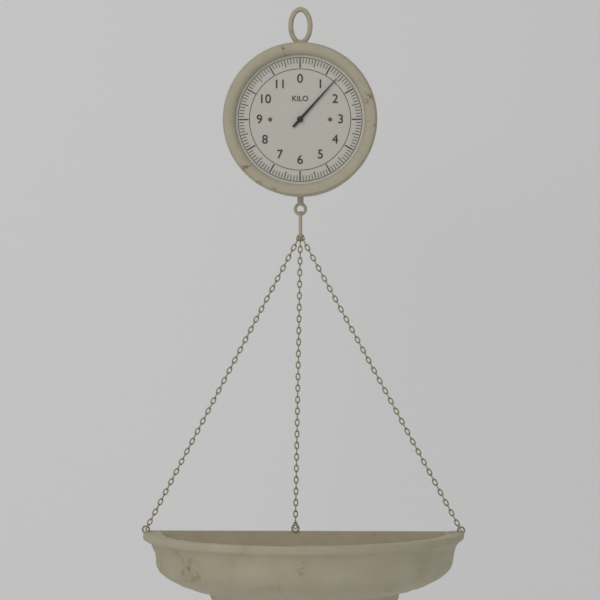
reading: 1.4 kg
